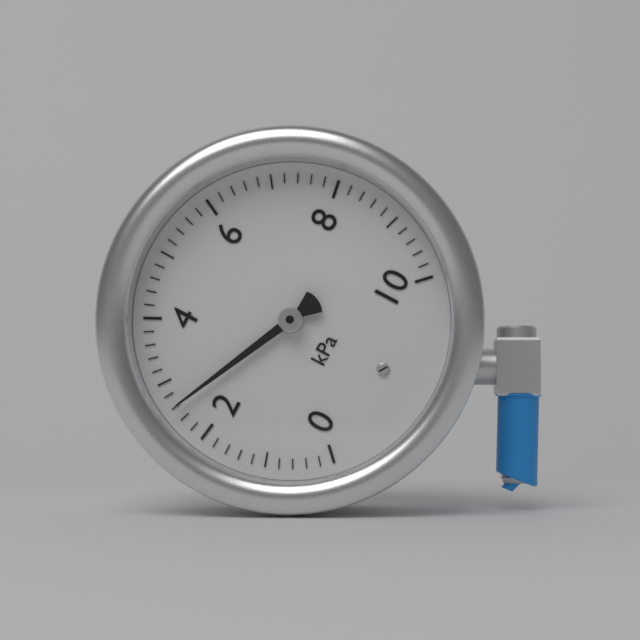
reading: 2.6 kPa
